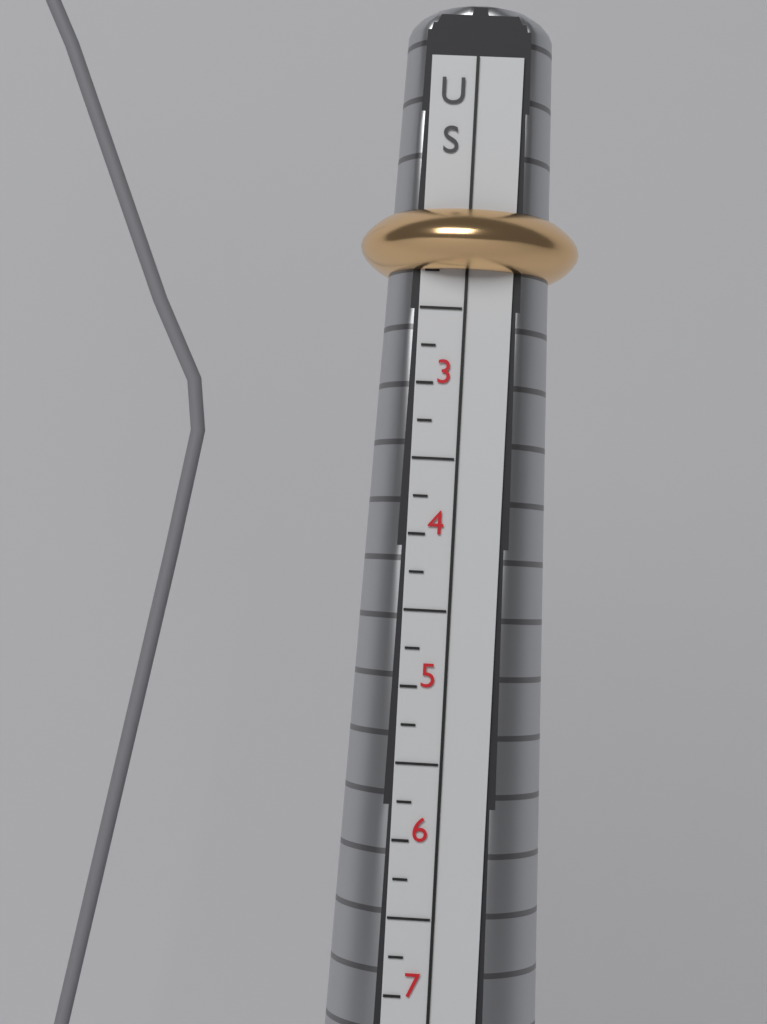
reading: 2.25 US
